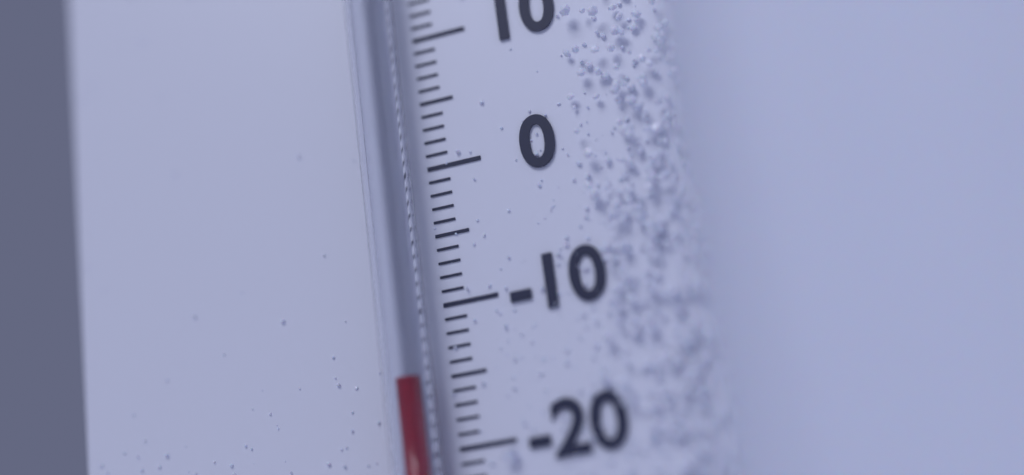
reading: -15 °C
